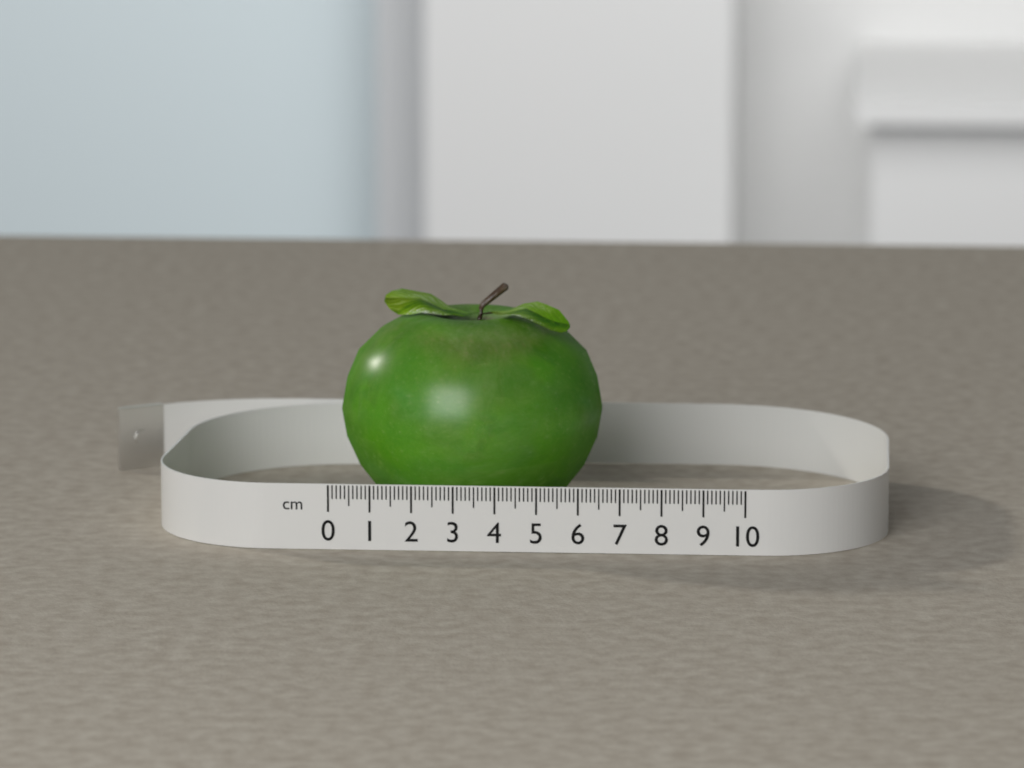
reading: 6.4 cm
